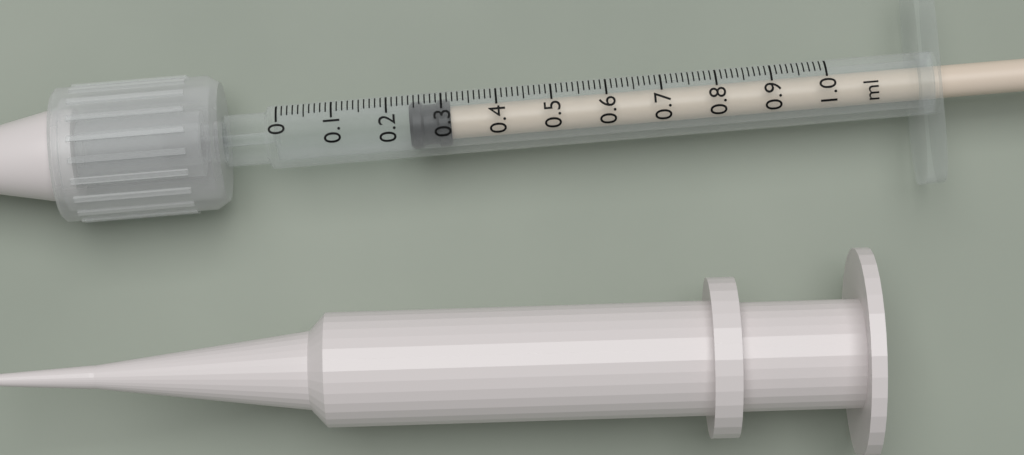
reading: 0.24 ml
